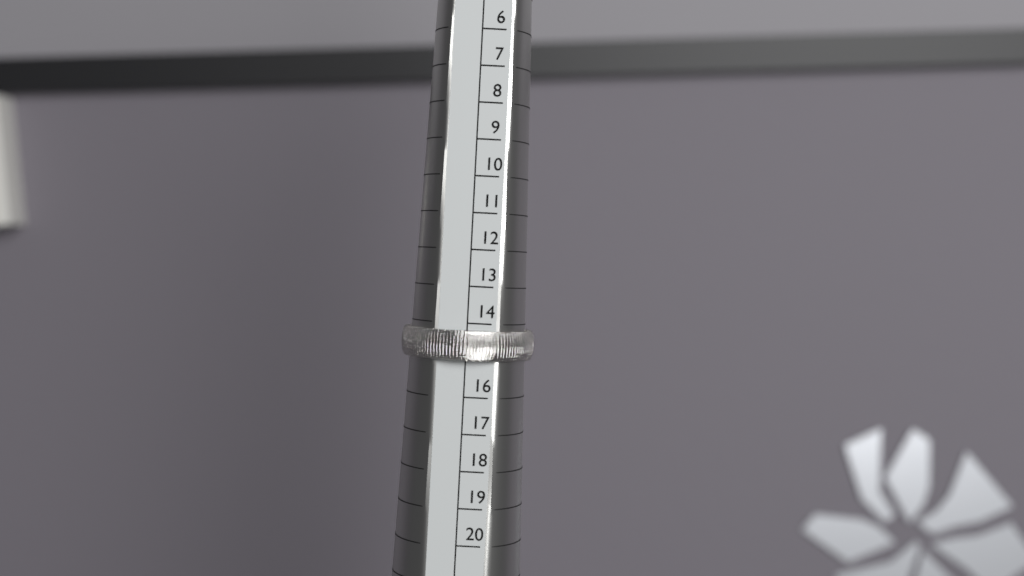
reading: 15 (no unit)
